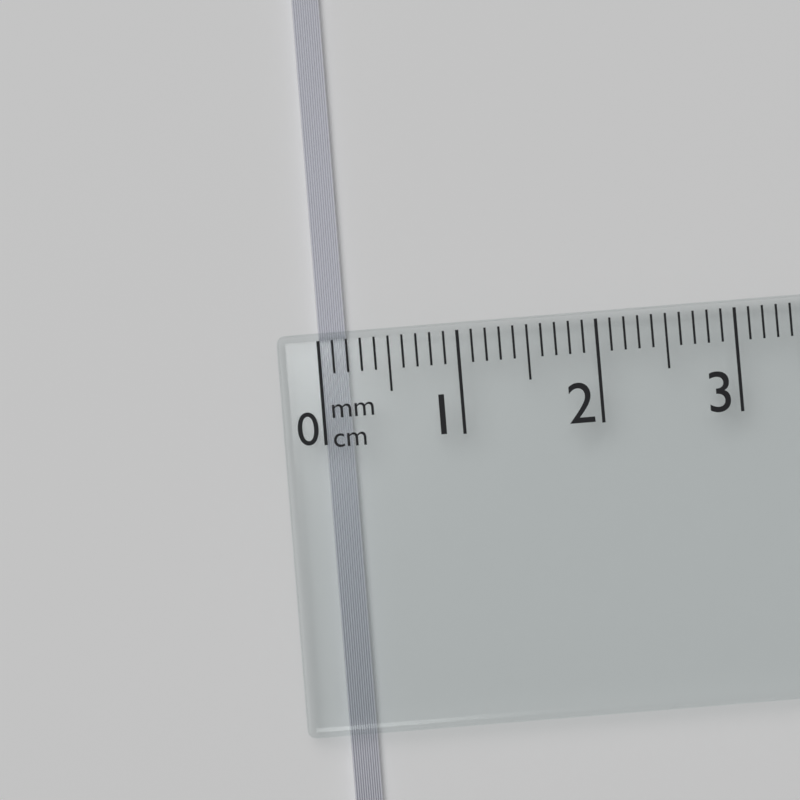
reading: 0.2 cm
